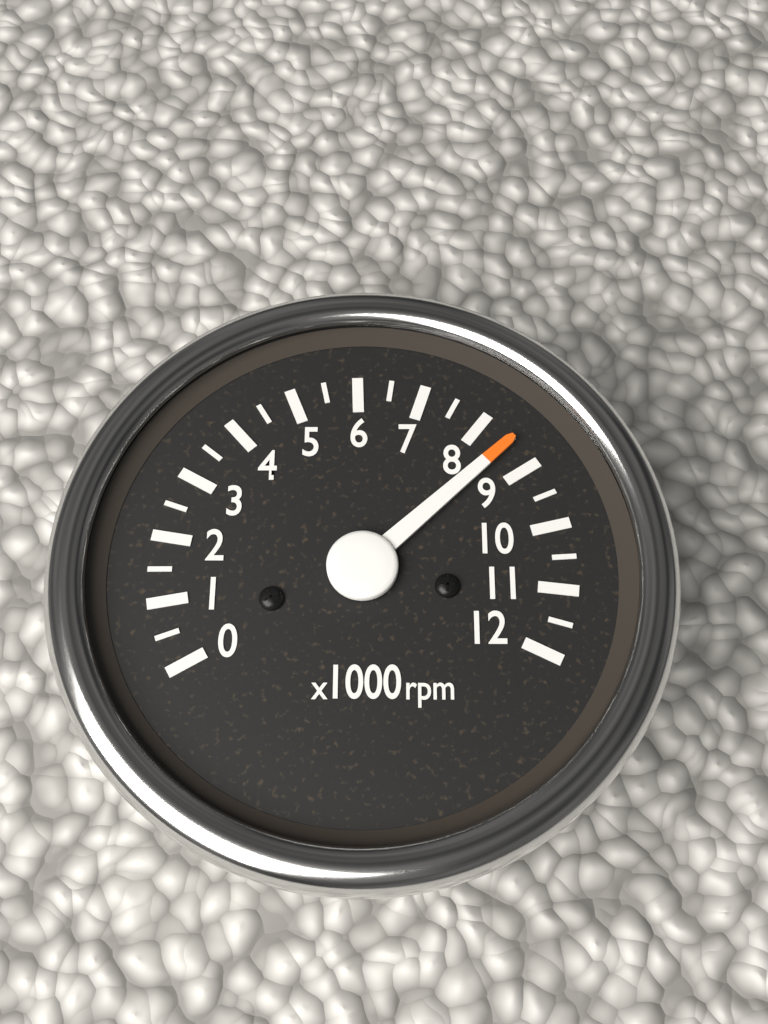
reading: 8500 rpm
